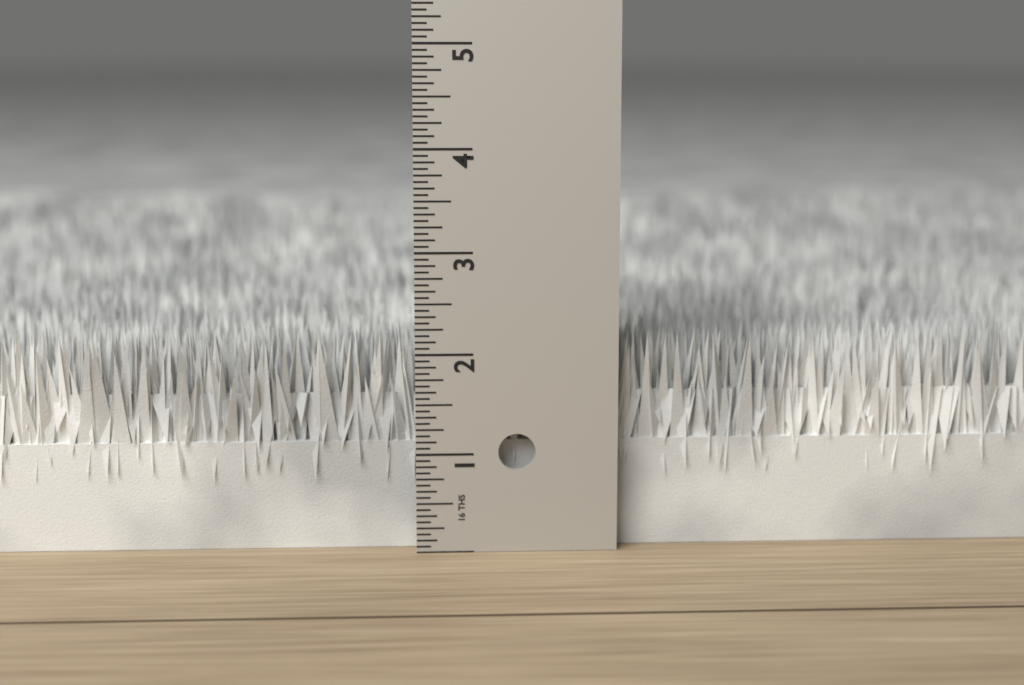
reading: 2.1875 in
